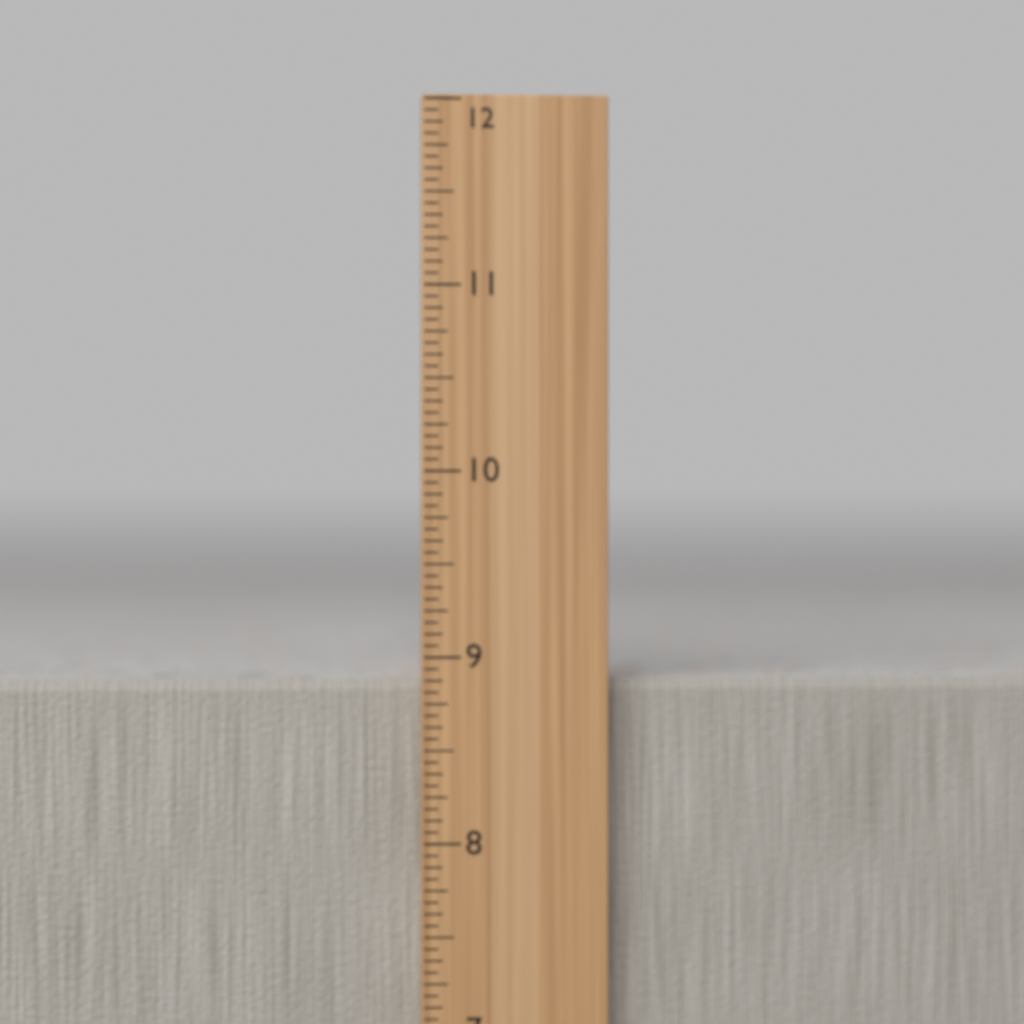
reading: 8.8750 in
